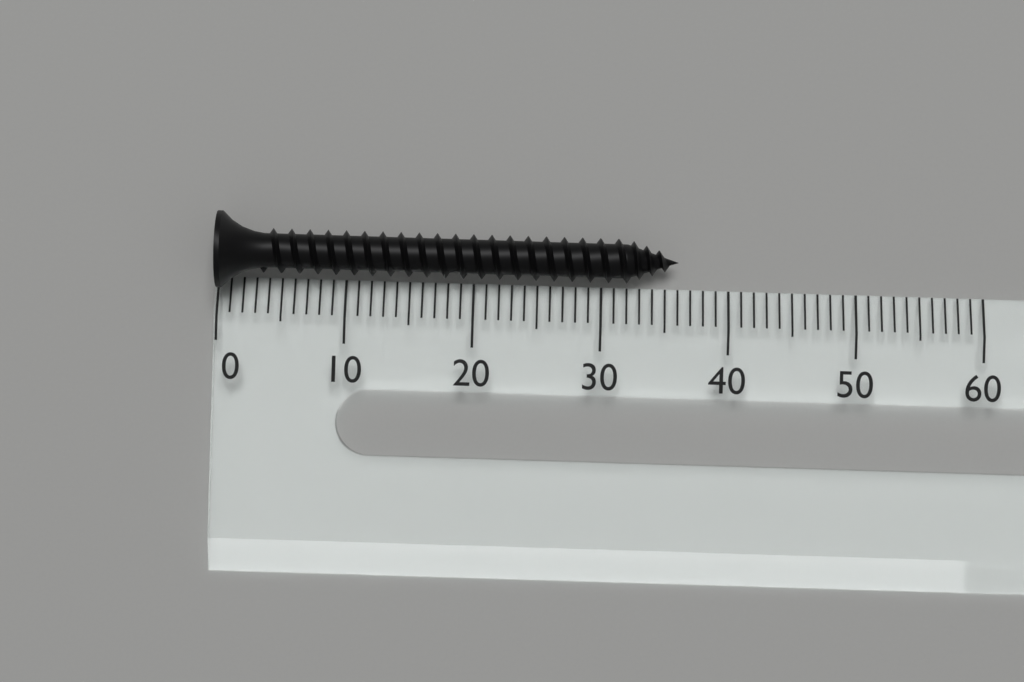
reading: 36 (no unit)
